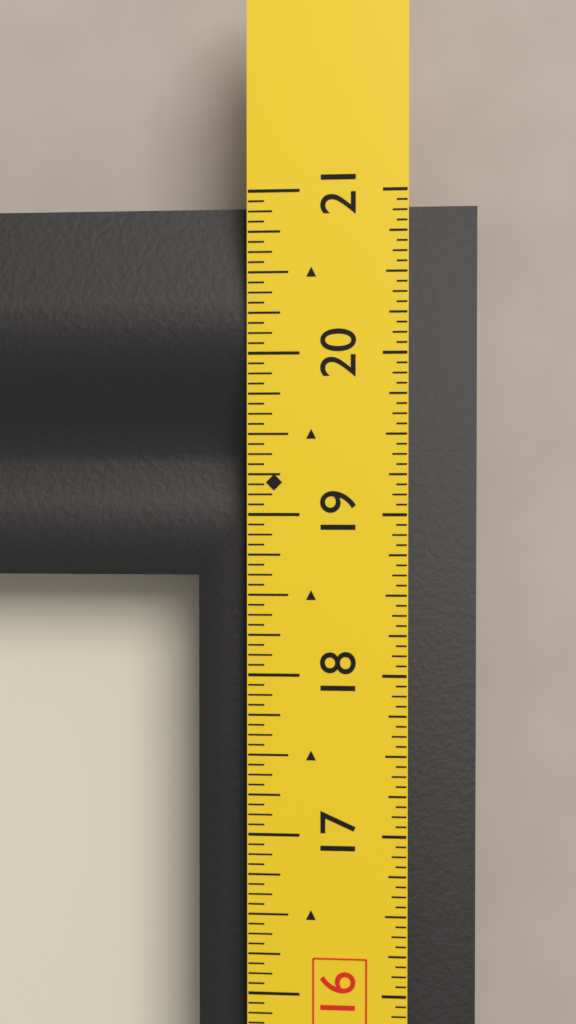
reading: 20.9375 in
